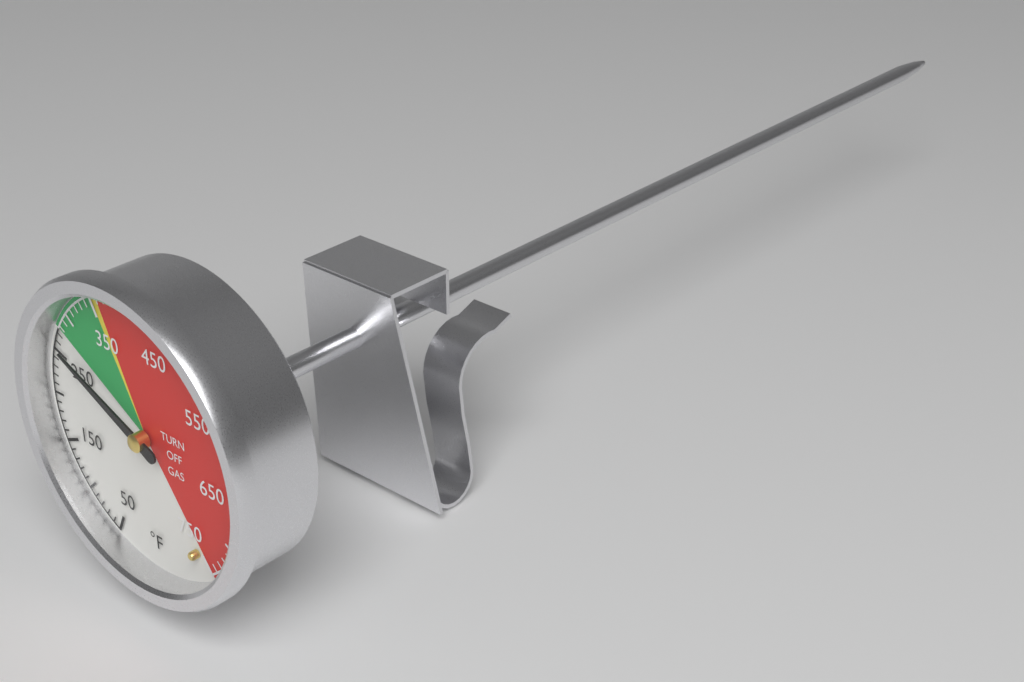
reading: 260 °F
